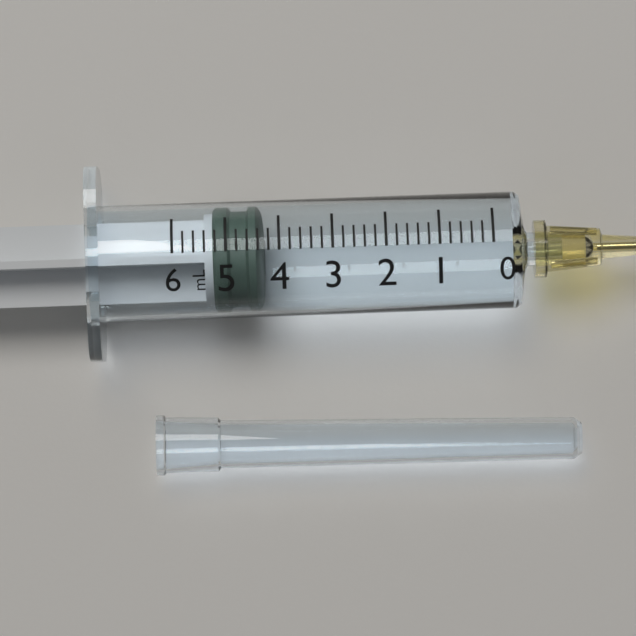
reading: 4.4 ml
